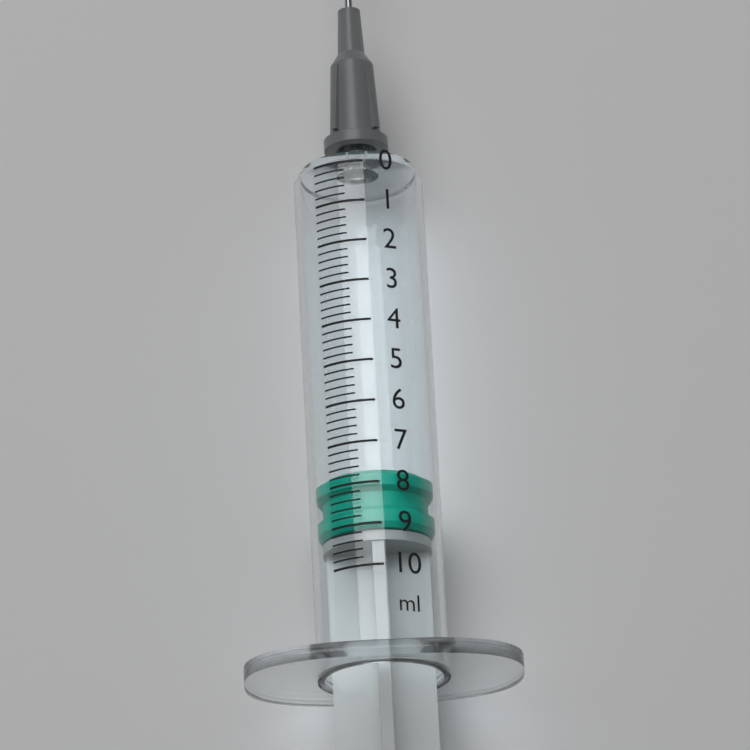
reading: 7.6 ml
